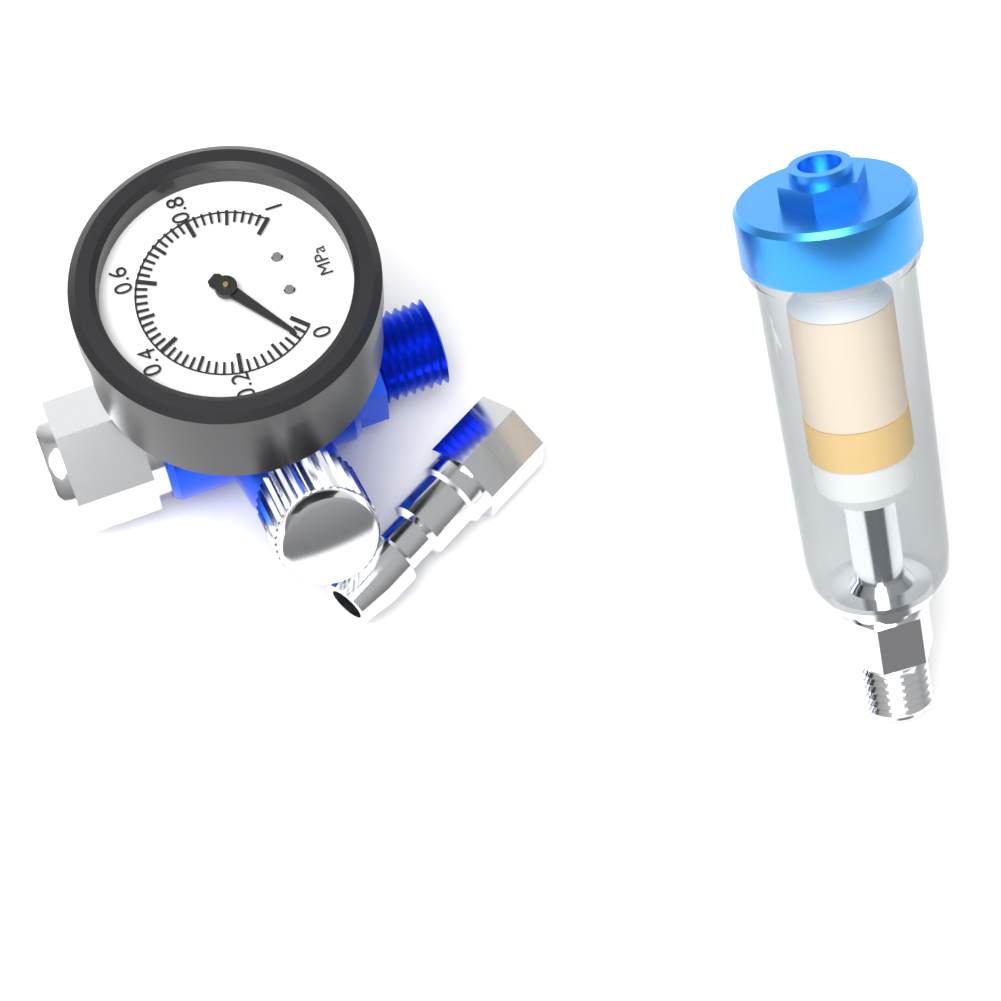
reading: 0.04 MPa
